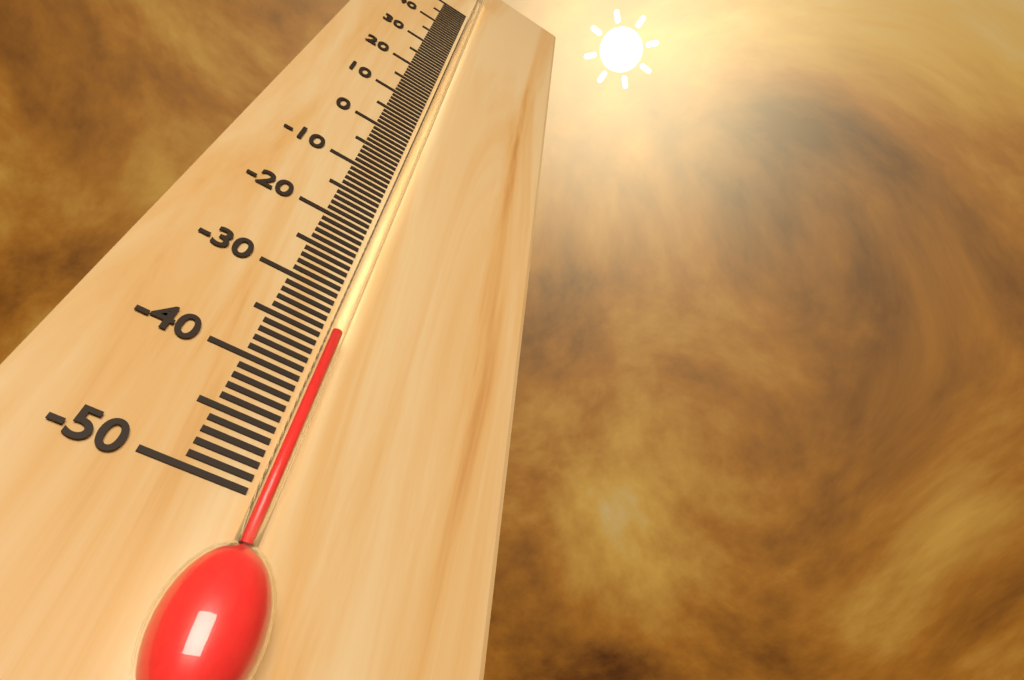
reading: -35 °C
